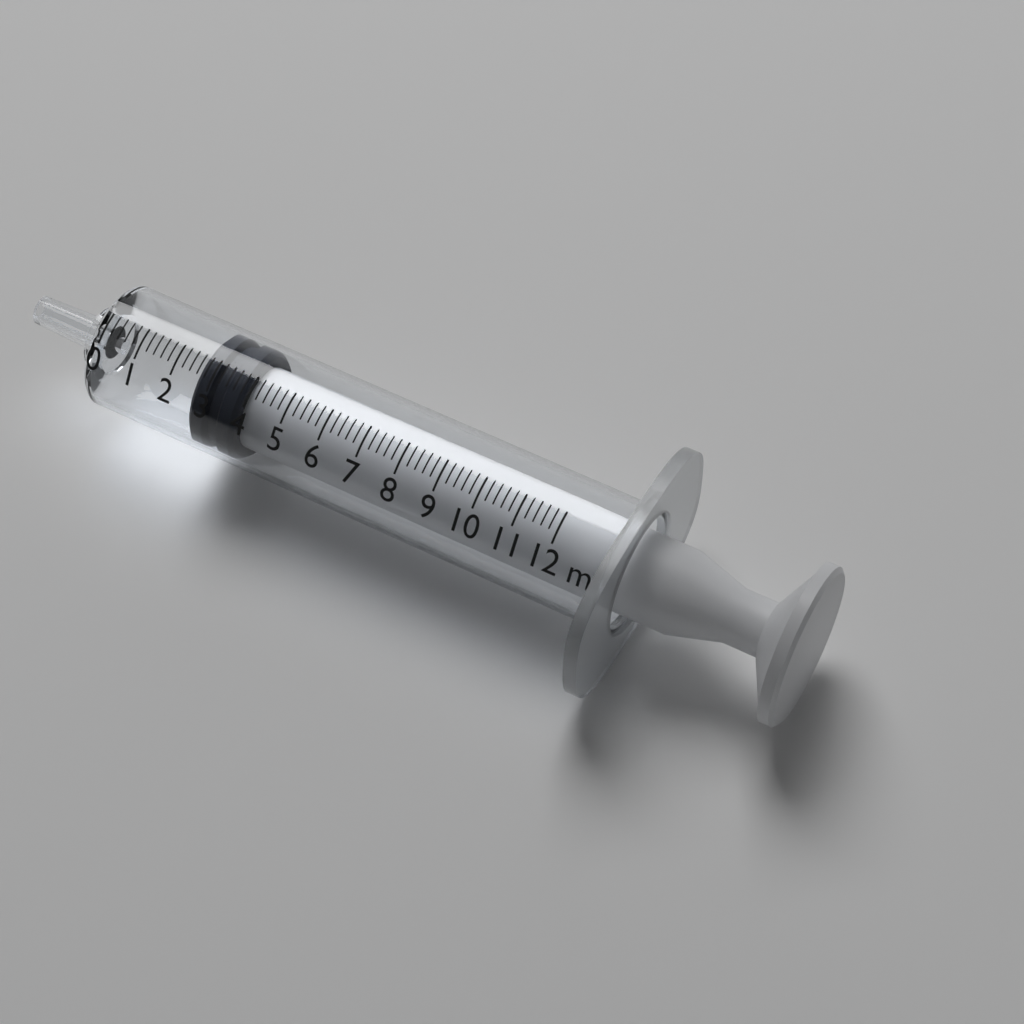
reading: 2.6 ml
